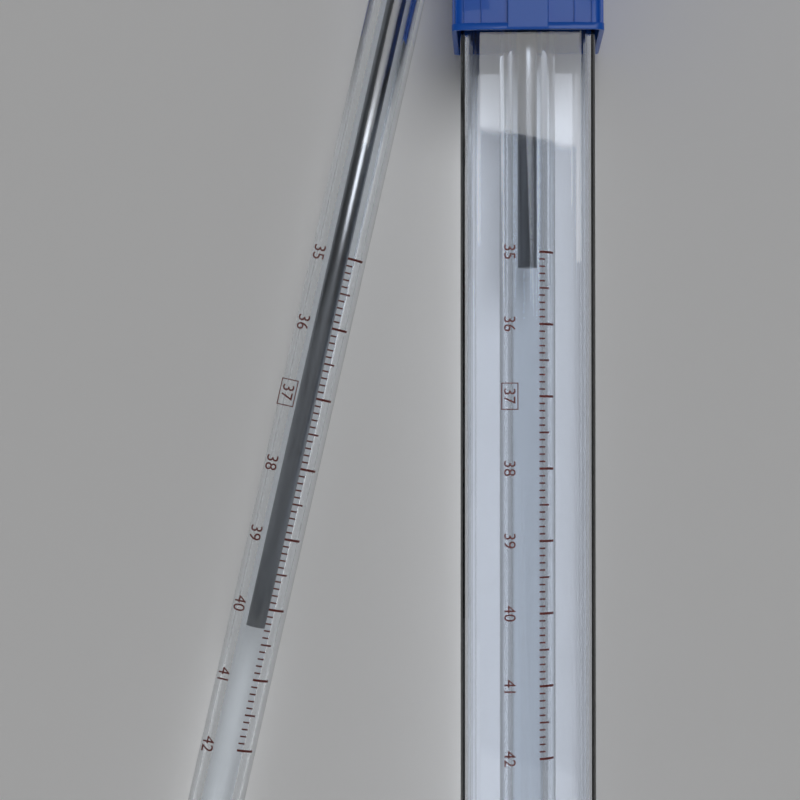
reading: 40.3 °C
